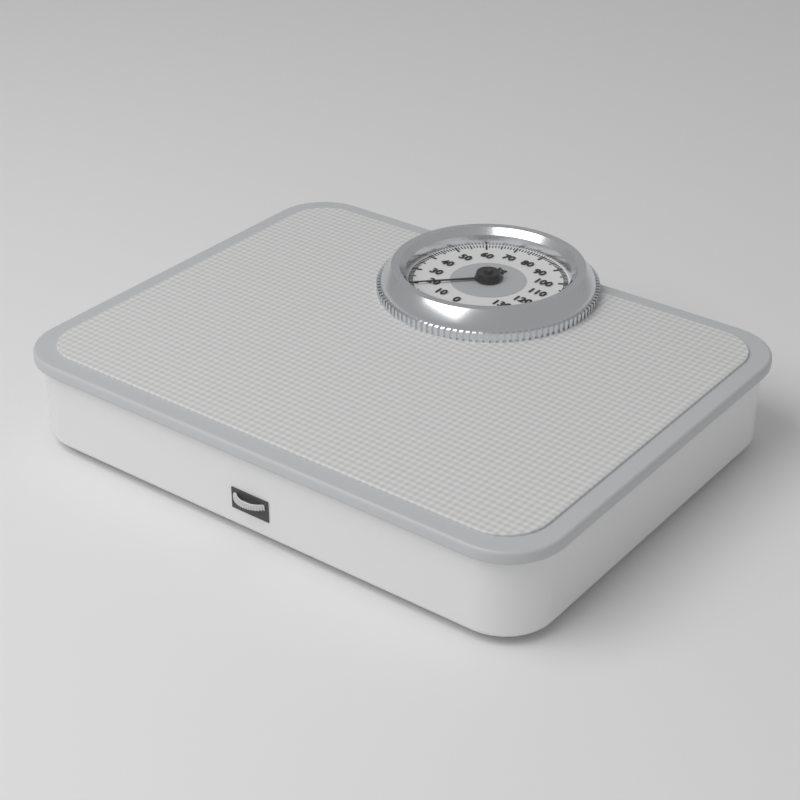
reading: 19 kg
